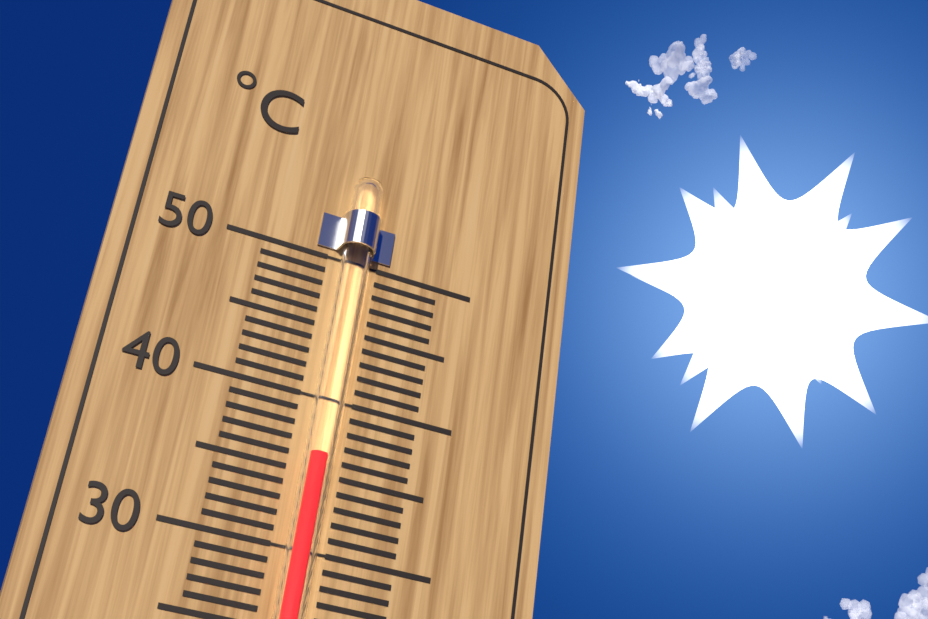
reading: 36 °C
